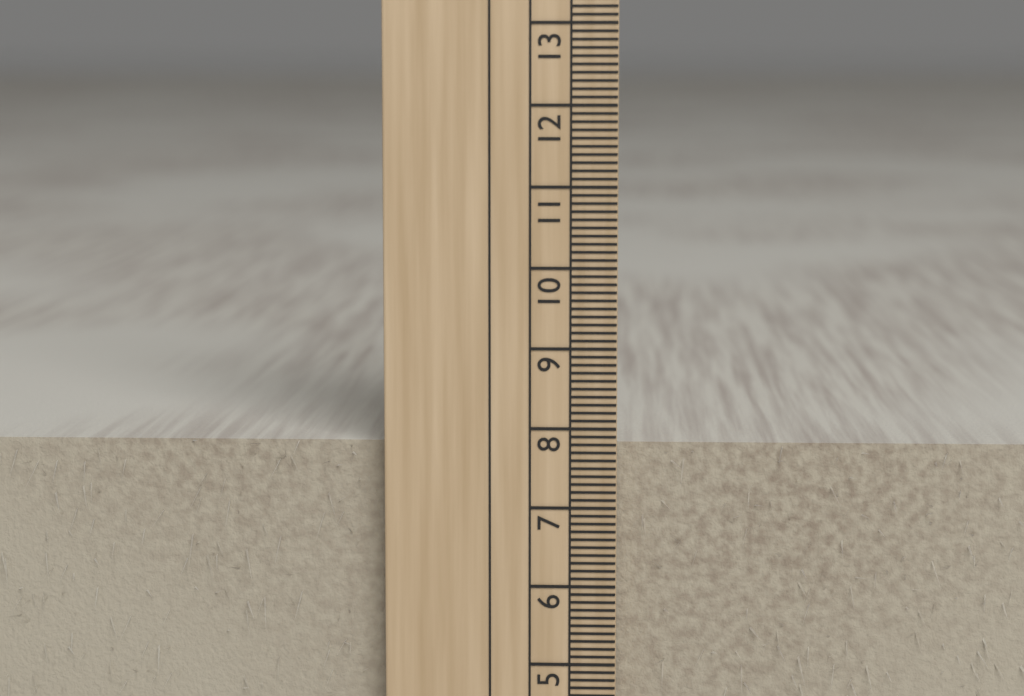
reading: 7.8 cm
